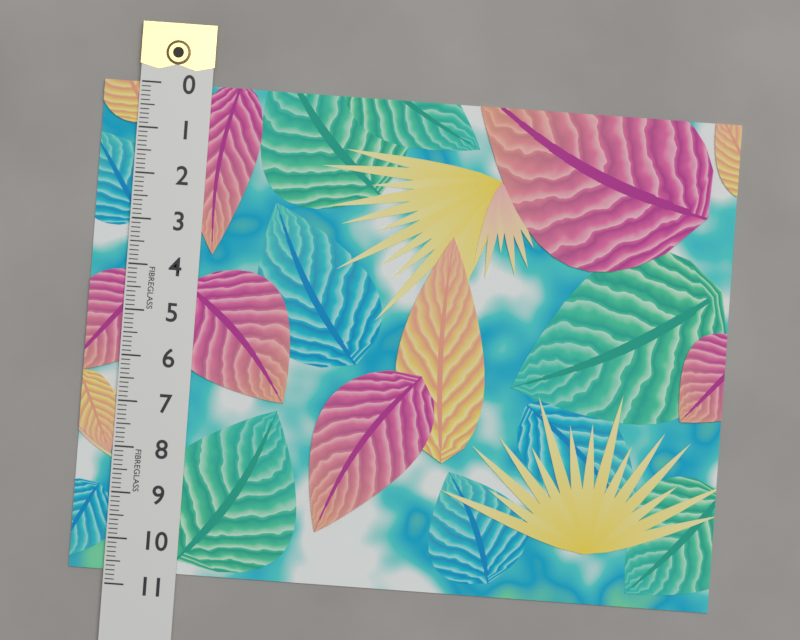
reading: 10.7 (no unit)
